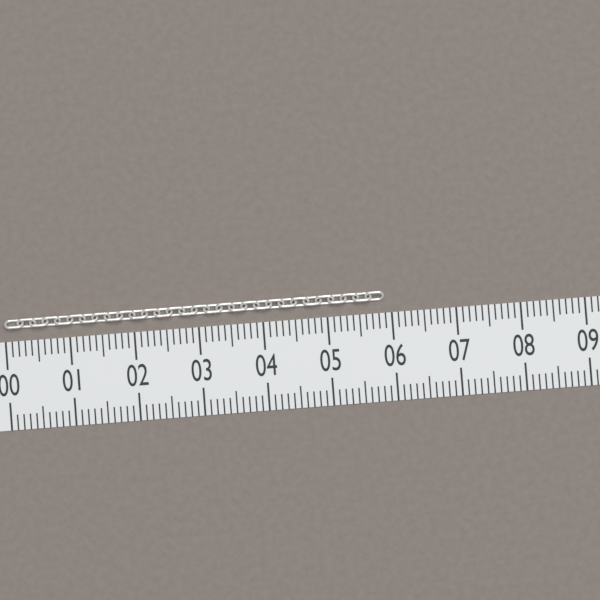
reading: 5.9 (no unit)
